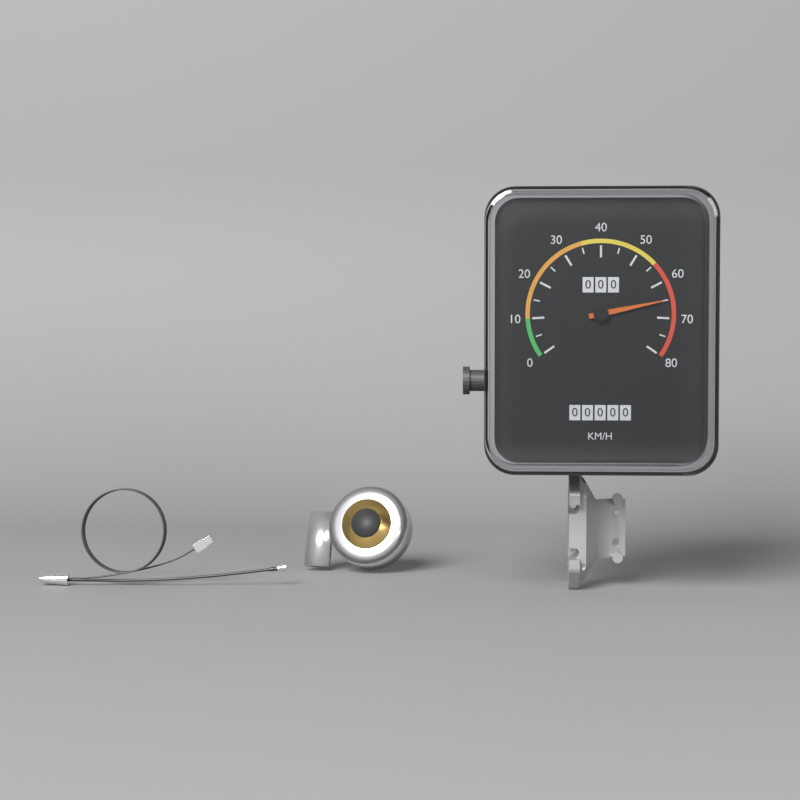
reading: 65 km/h
